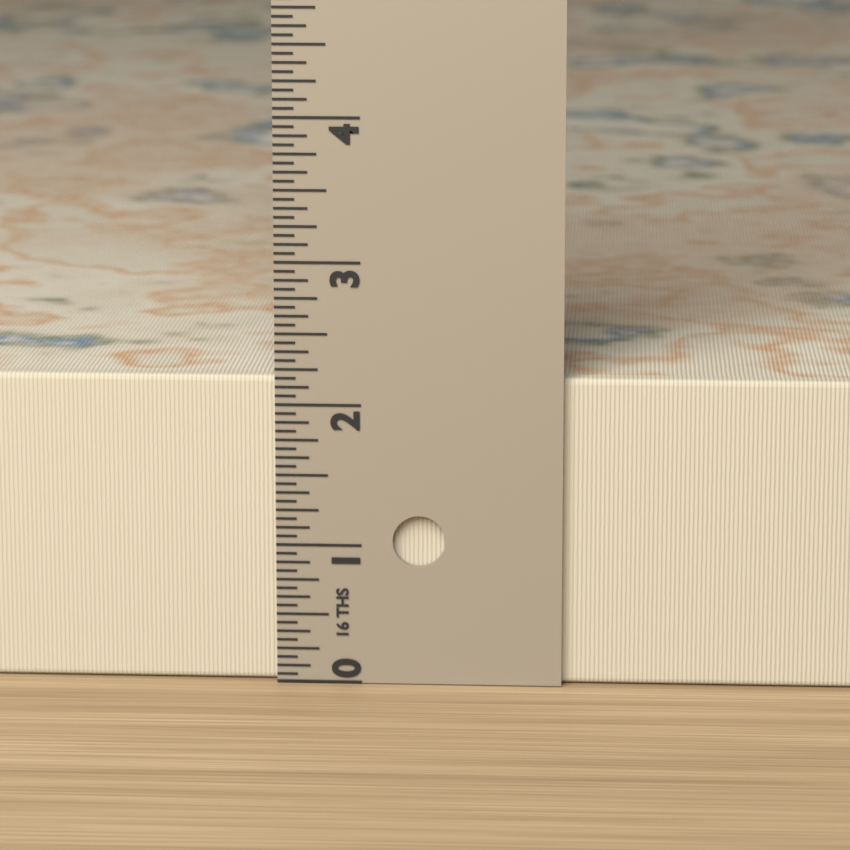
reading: 2.1875 in
